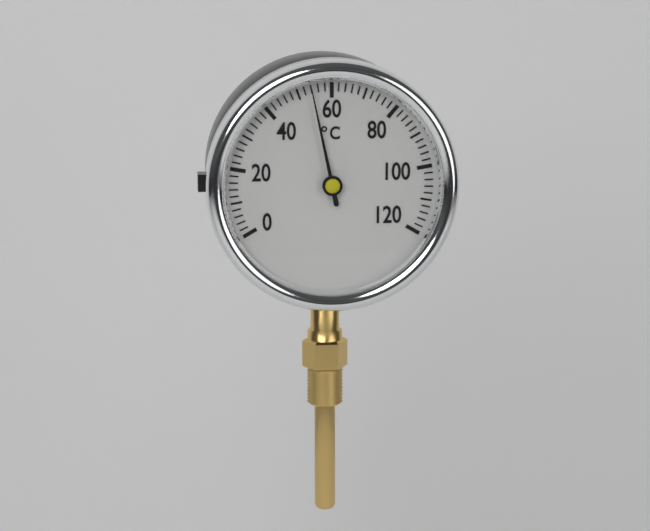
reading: 54 °C
